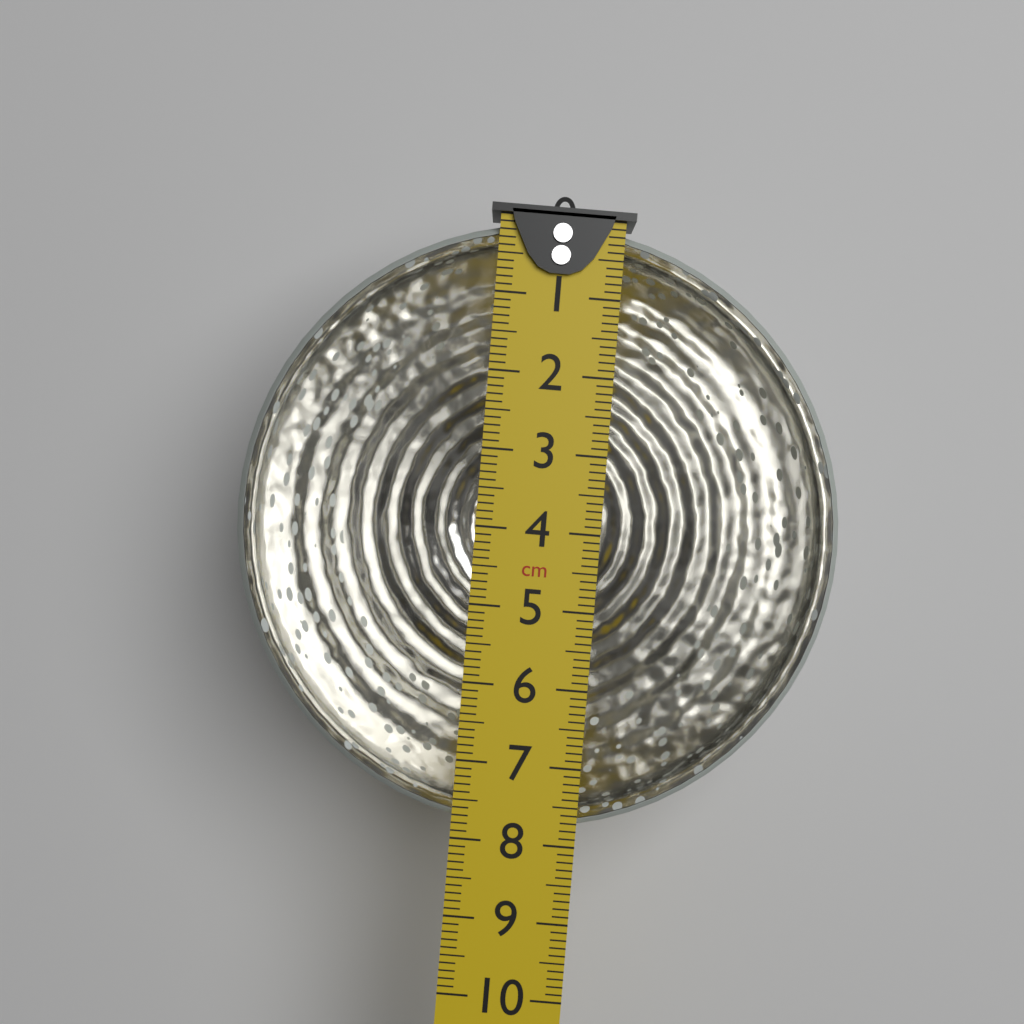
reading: 7.9 cm
